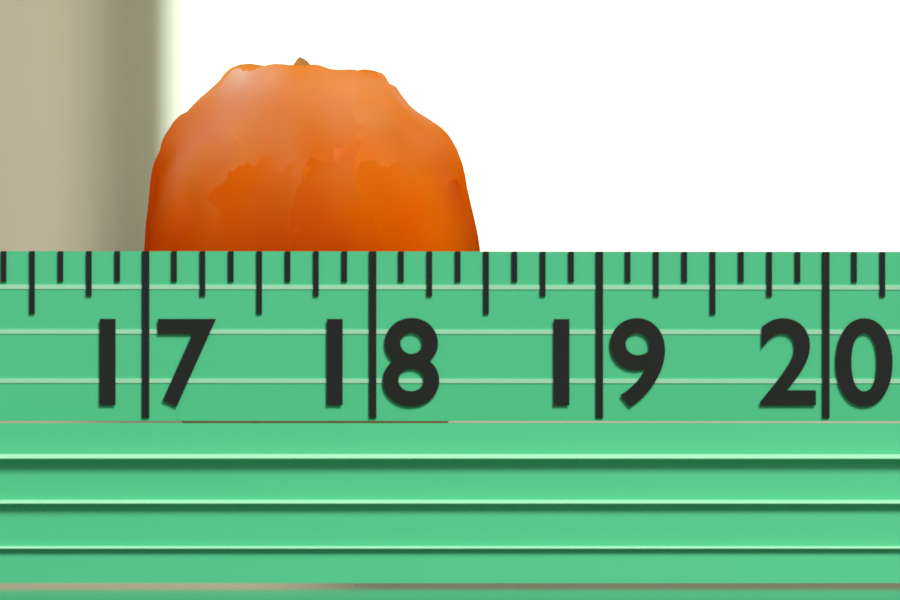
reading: 18.500 (no unit)
